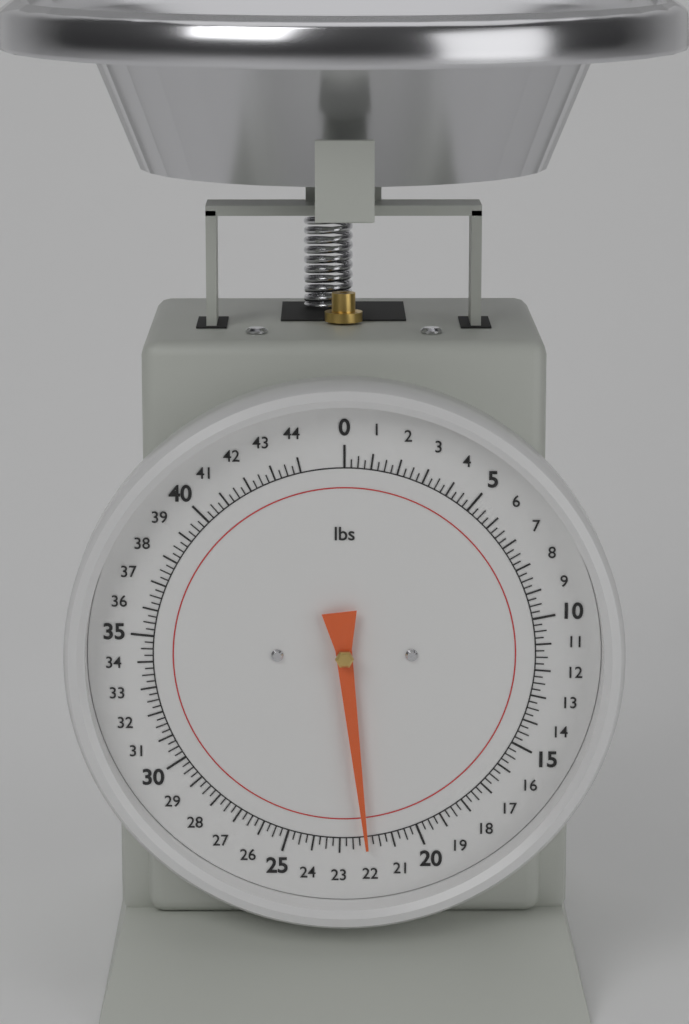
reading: 22.00 lbs
